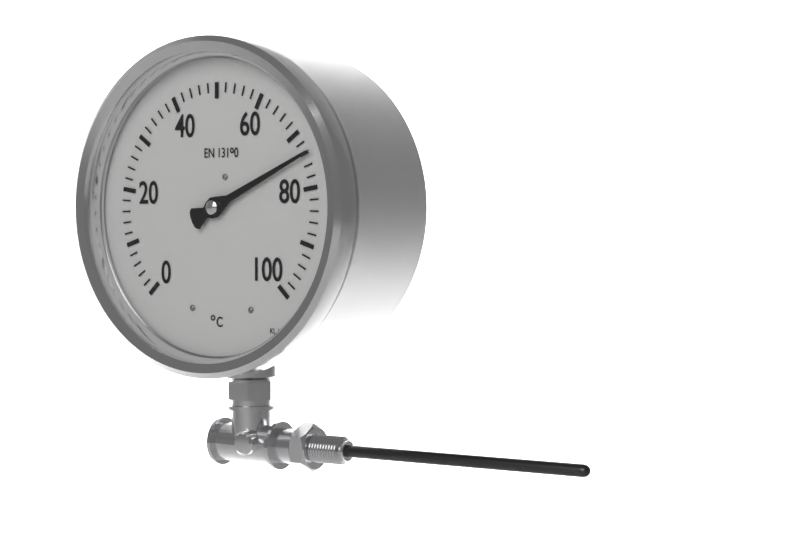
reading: 74 °C
